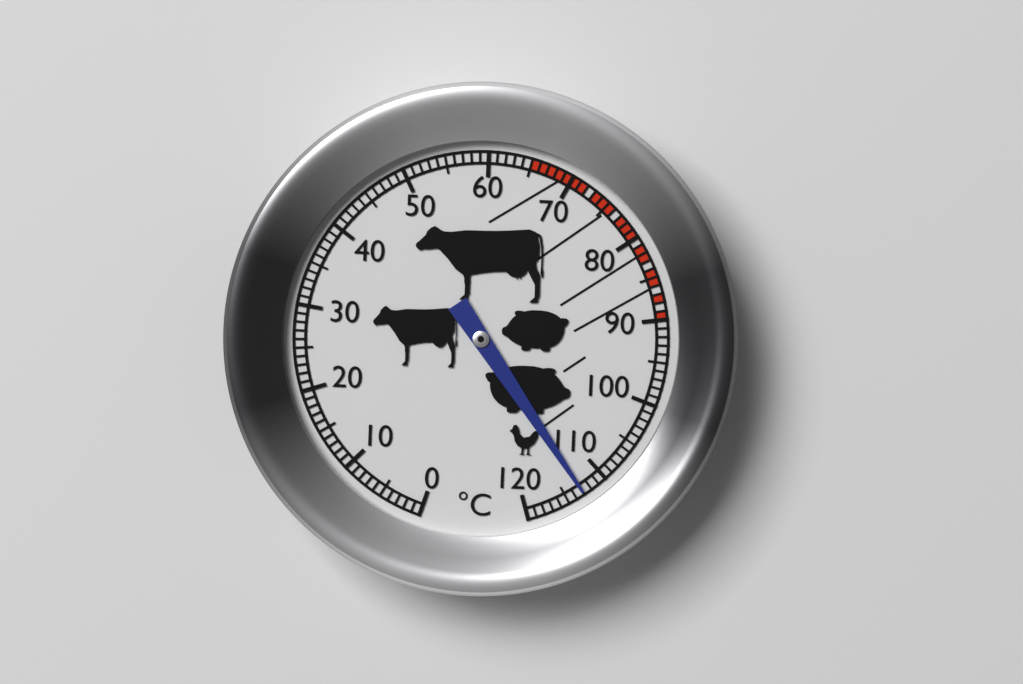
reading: 113 °C
